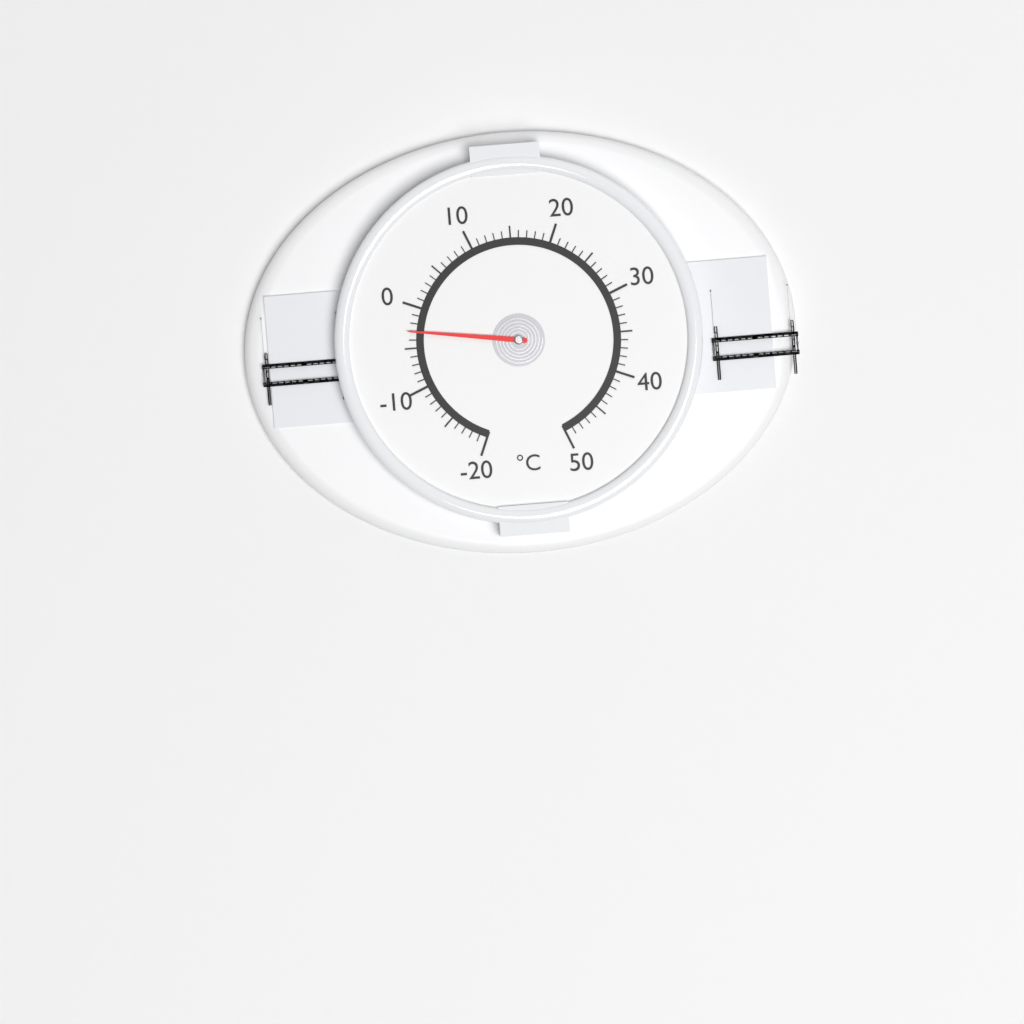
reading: -3 °C
